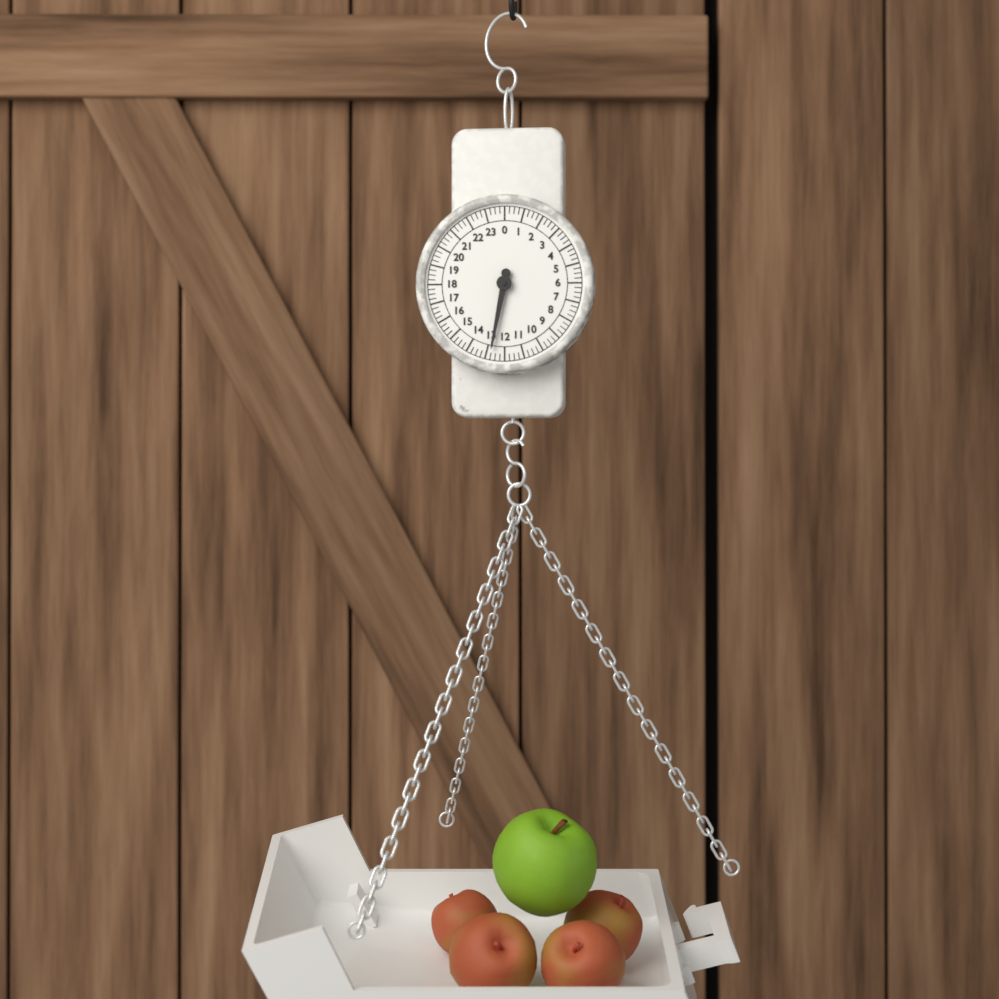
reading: 12.75 (no unit)
